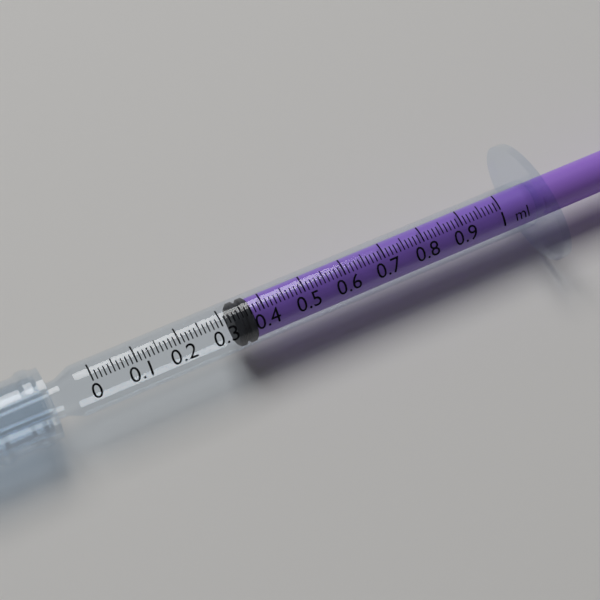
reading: 0.33 ml
